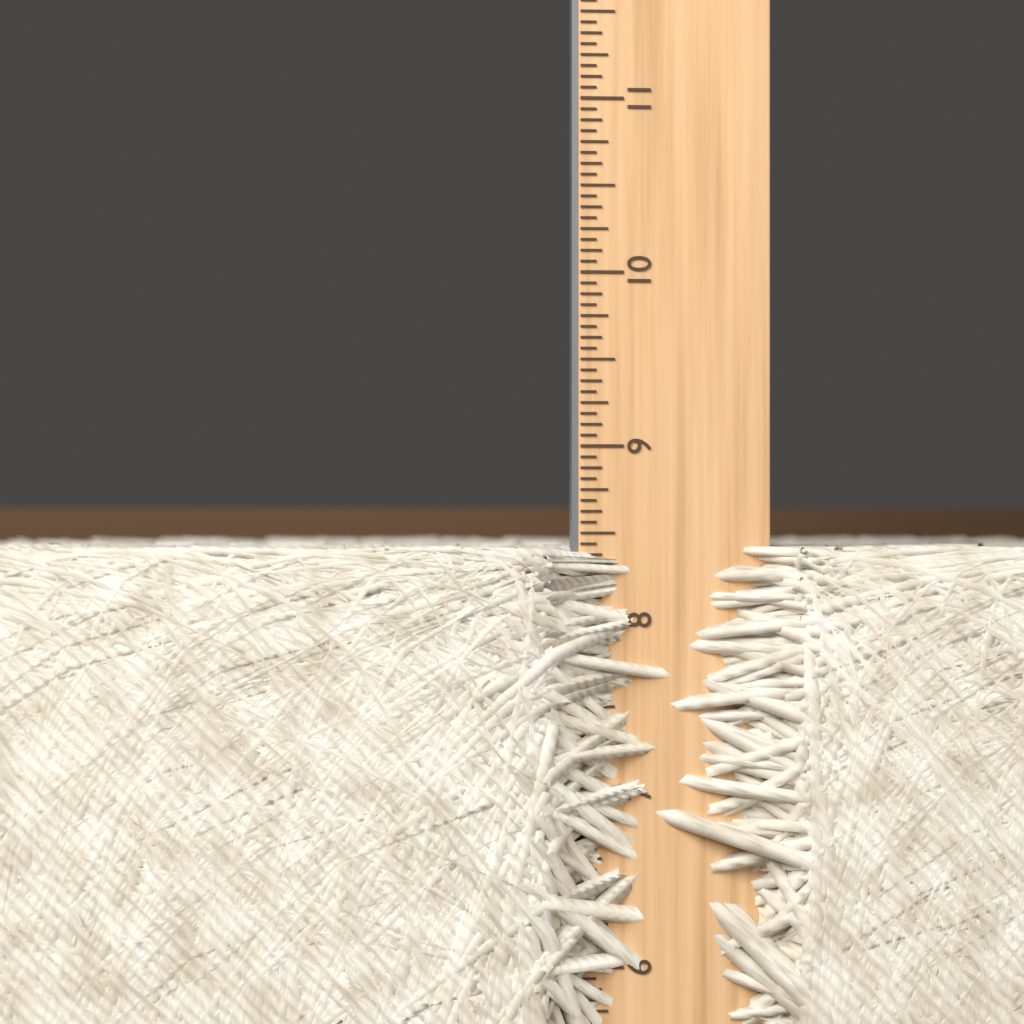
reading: 8.4375 in
